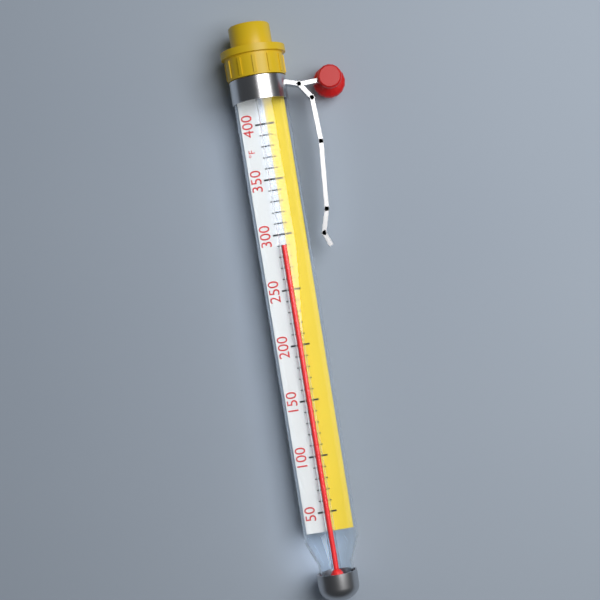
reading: 290 °F
